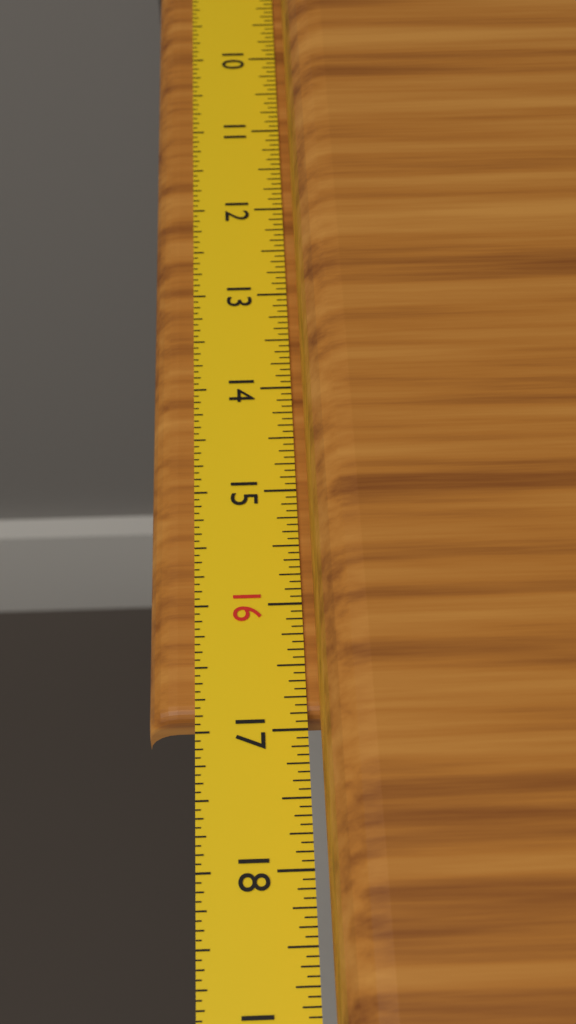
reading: 16.8750 in
